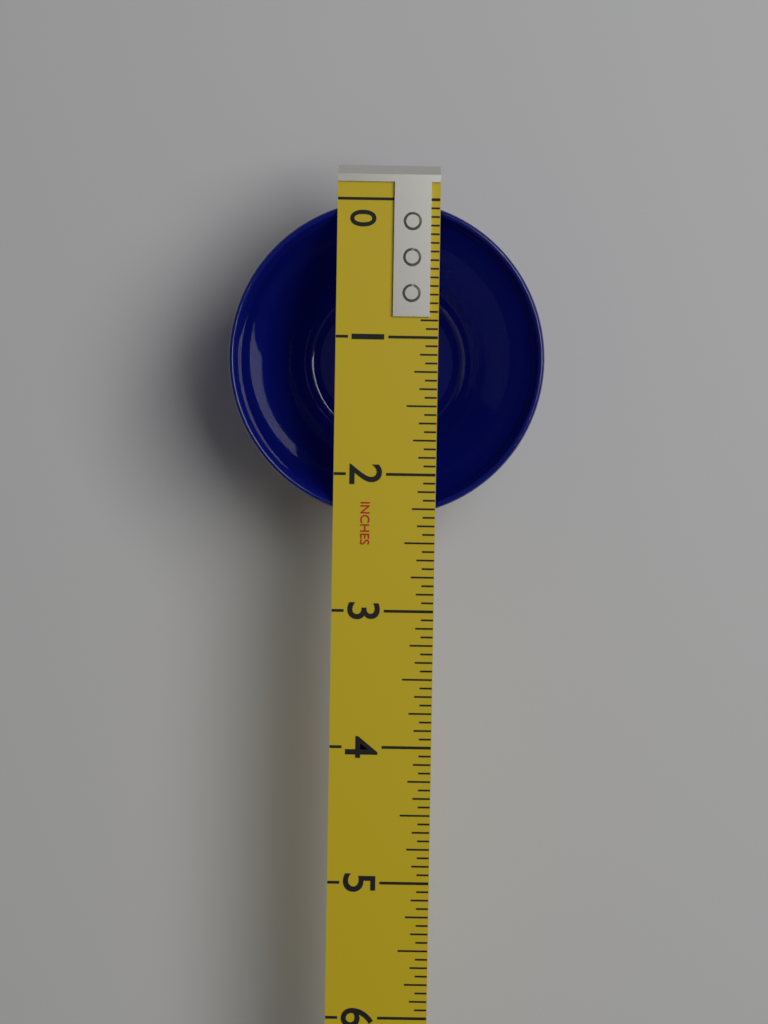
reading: 2.3125 in
